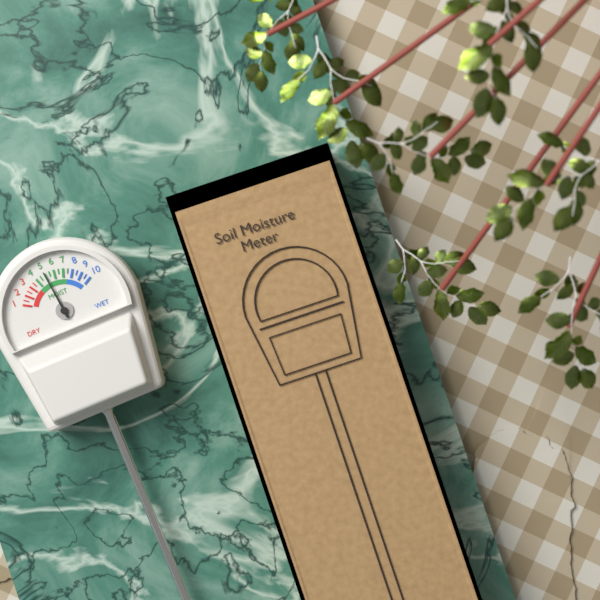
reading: 5.0 (no unit)
